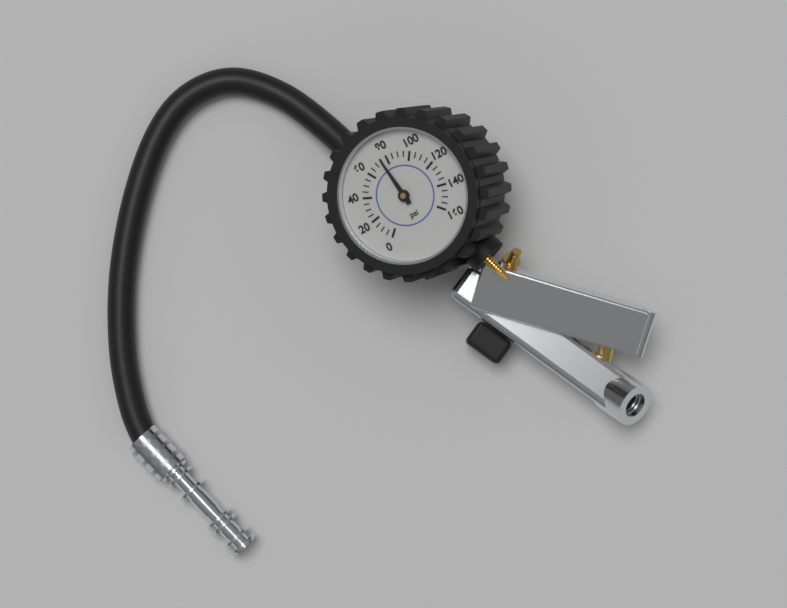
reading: 75 psi
